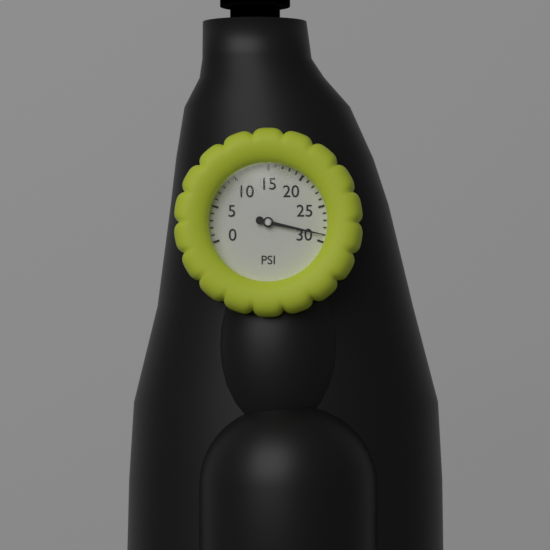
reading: 29 psi
